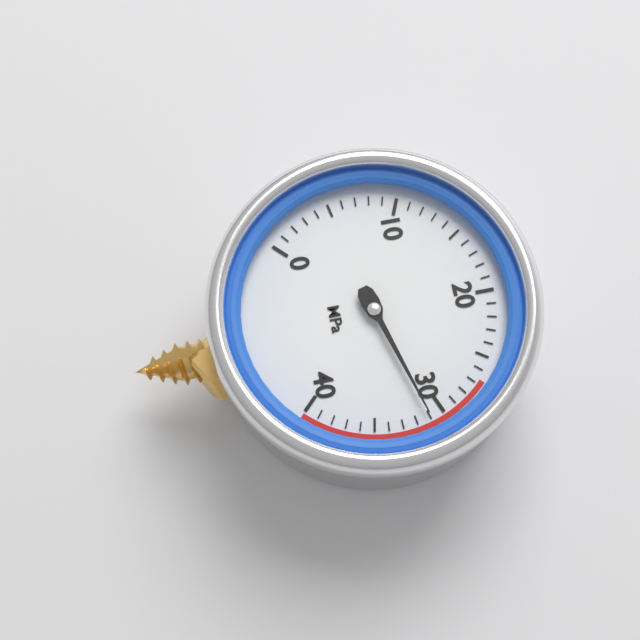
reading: 31 MPa
